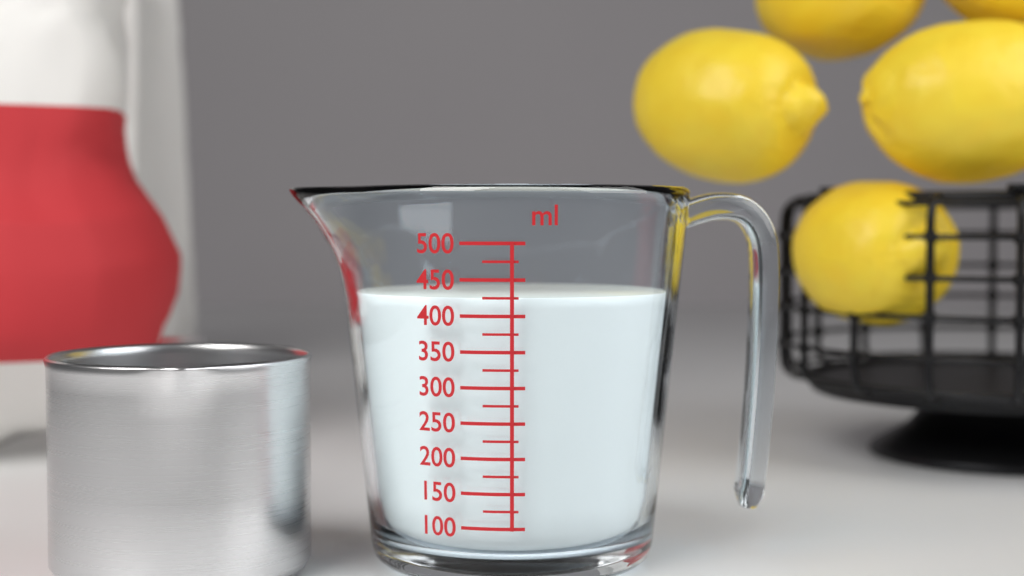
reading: 425 ml
